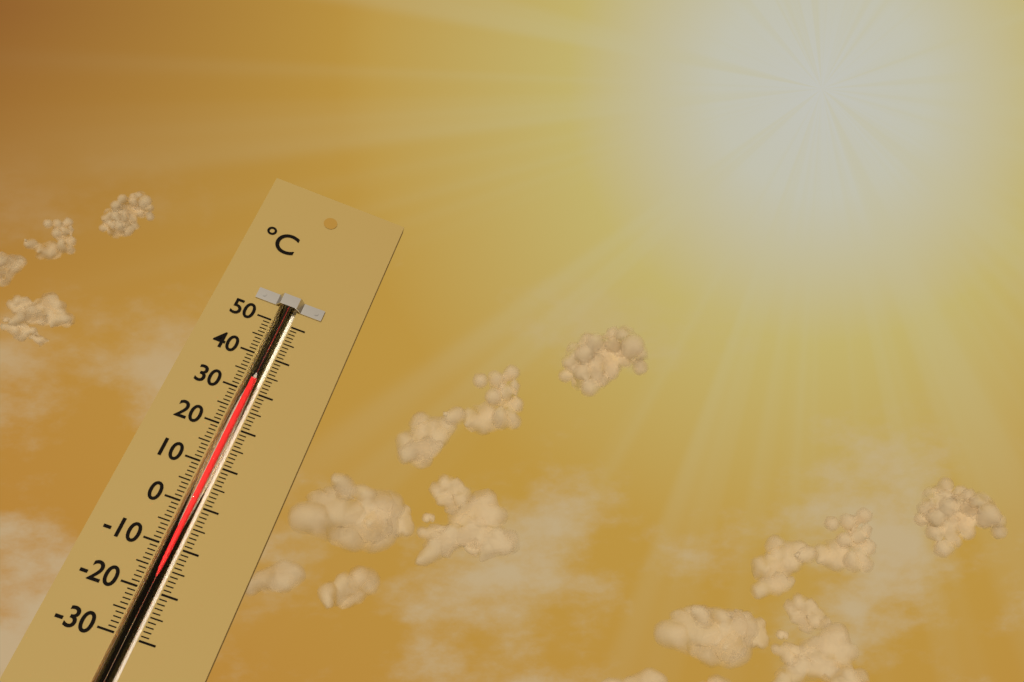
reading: 33 °C
